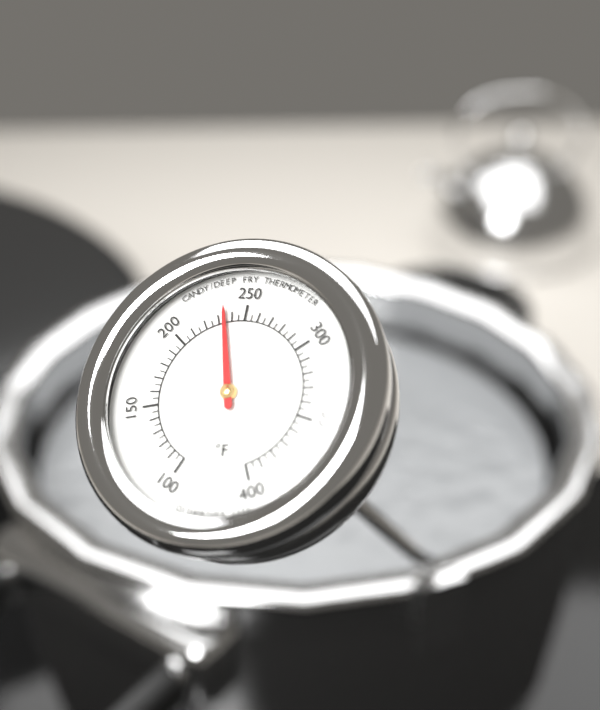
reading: 235 °F
